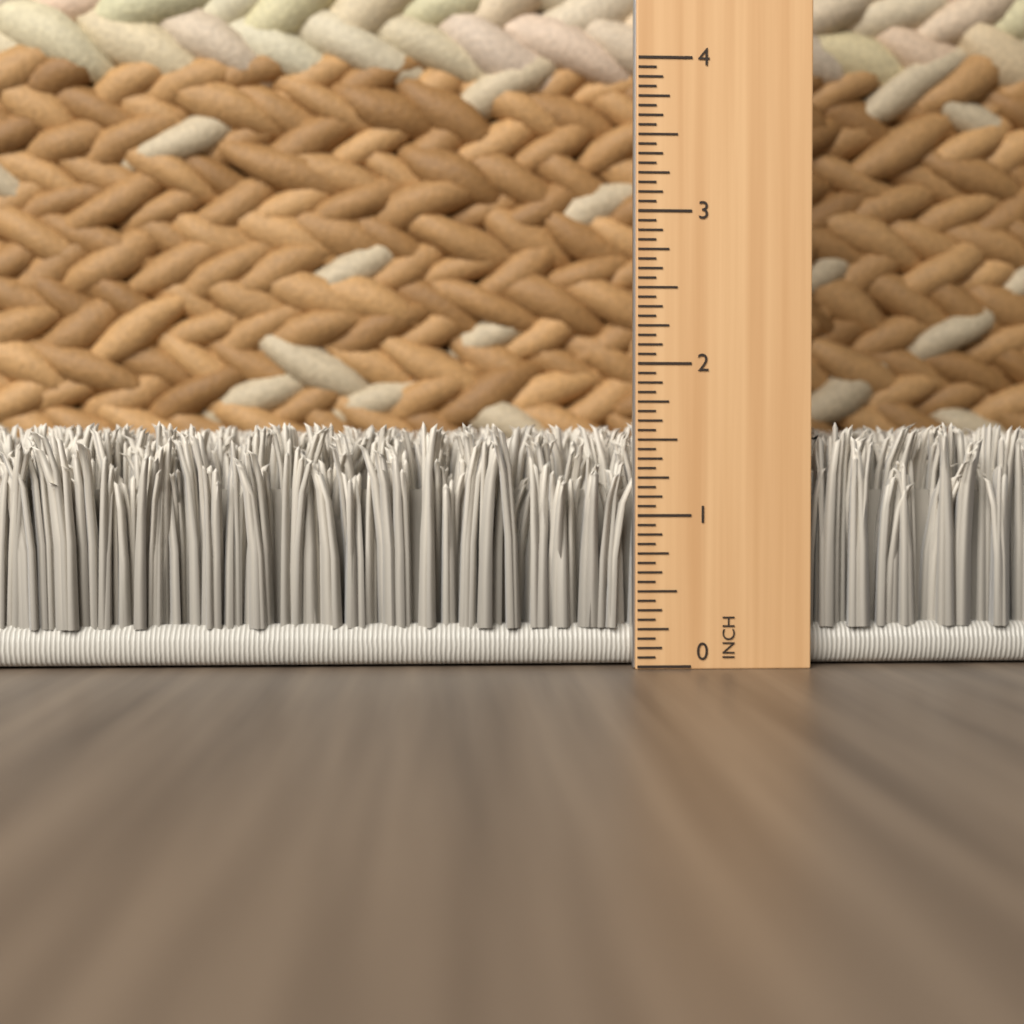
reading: 1.6250 in
